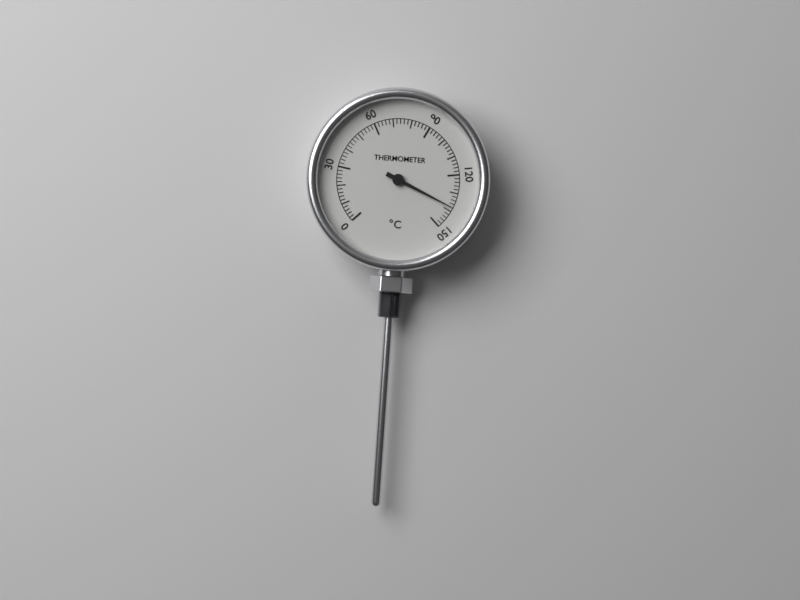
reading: 138 °C
